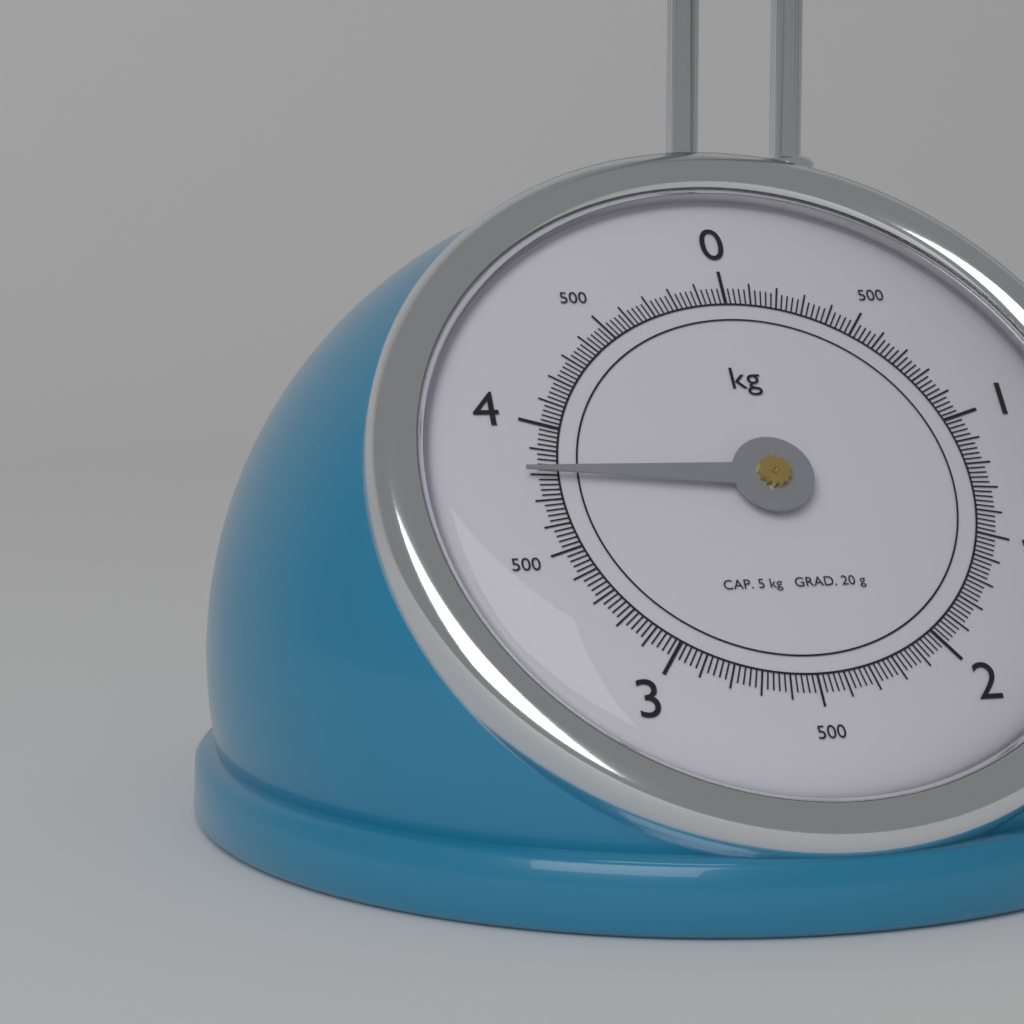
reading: 3.80 kg
